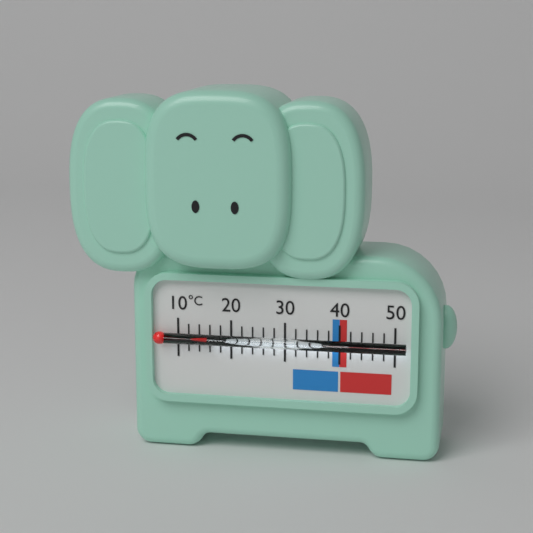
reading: 16 °C
